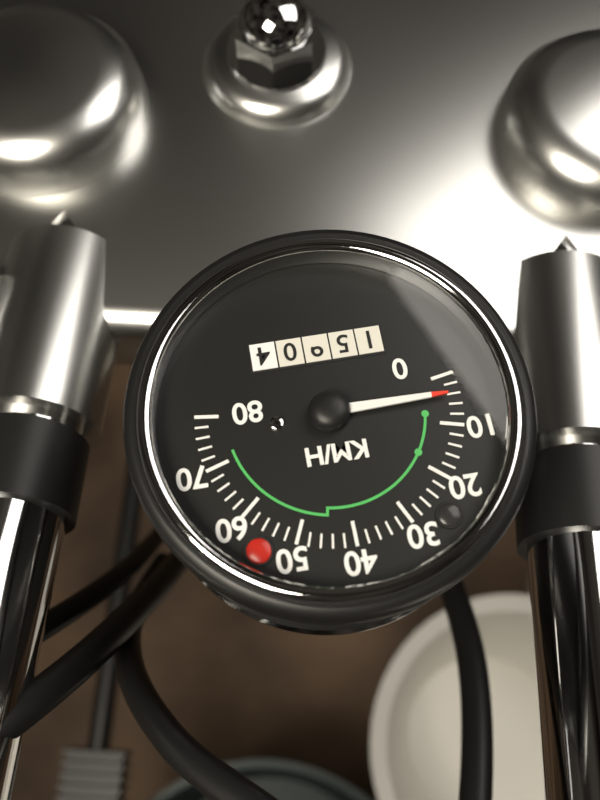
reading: 4 km/h
